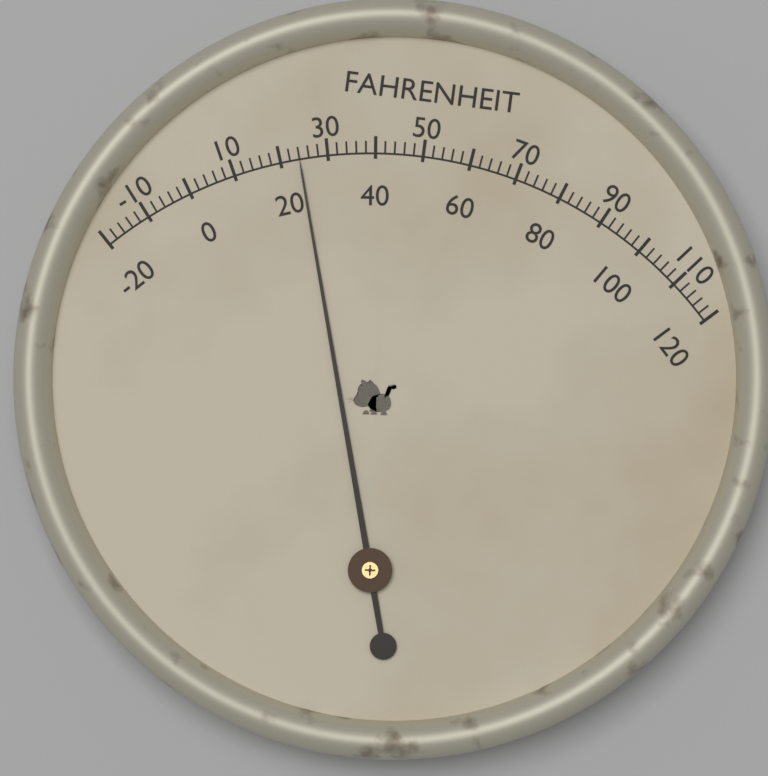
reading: 24 °F
